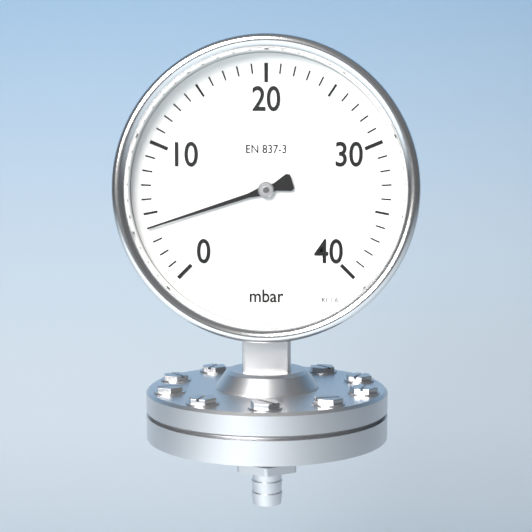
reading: 4 mbar
